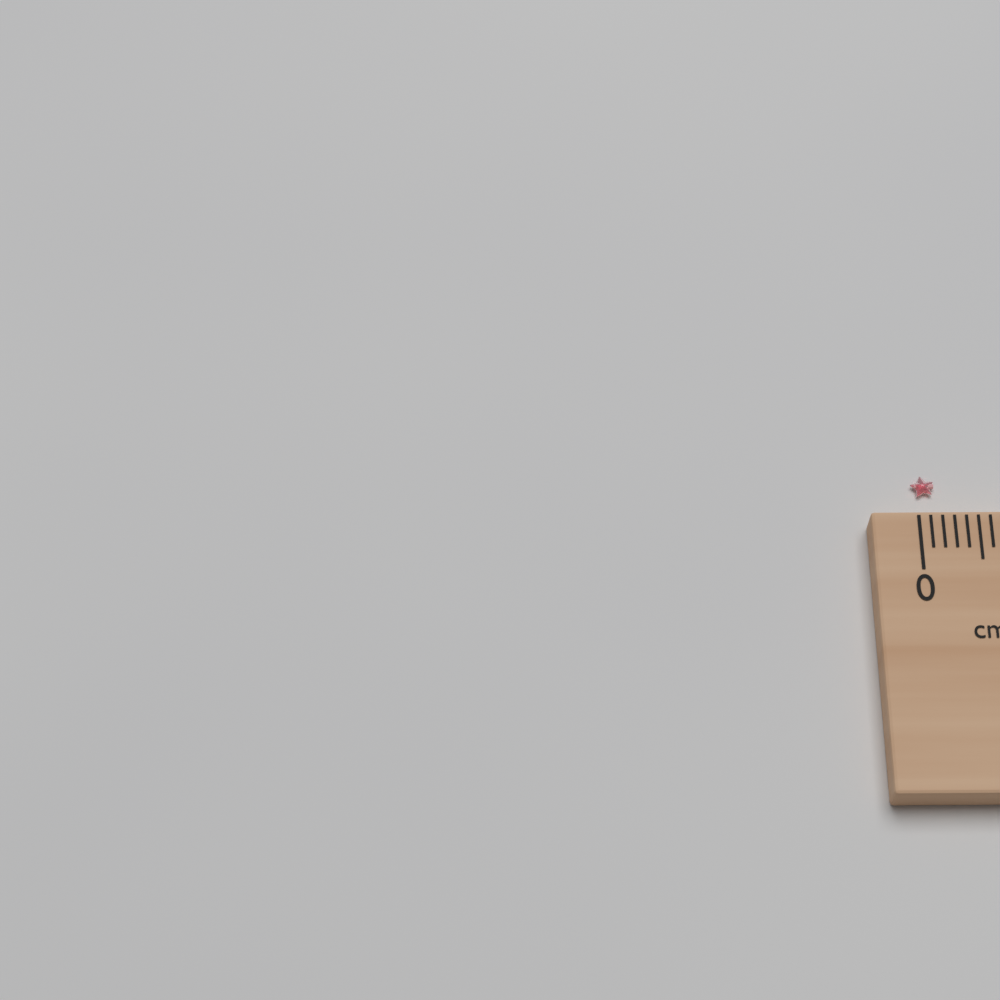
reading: 0.2 cm
